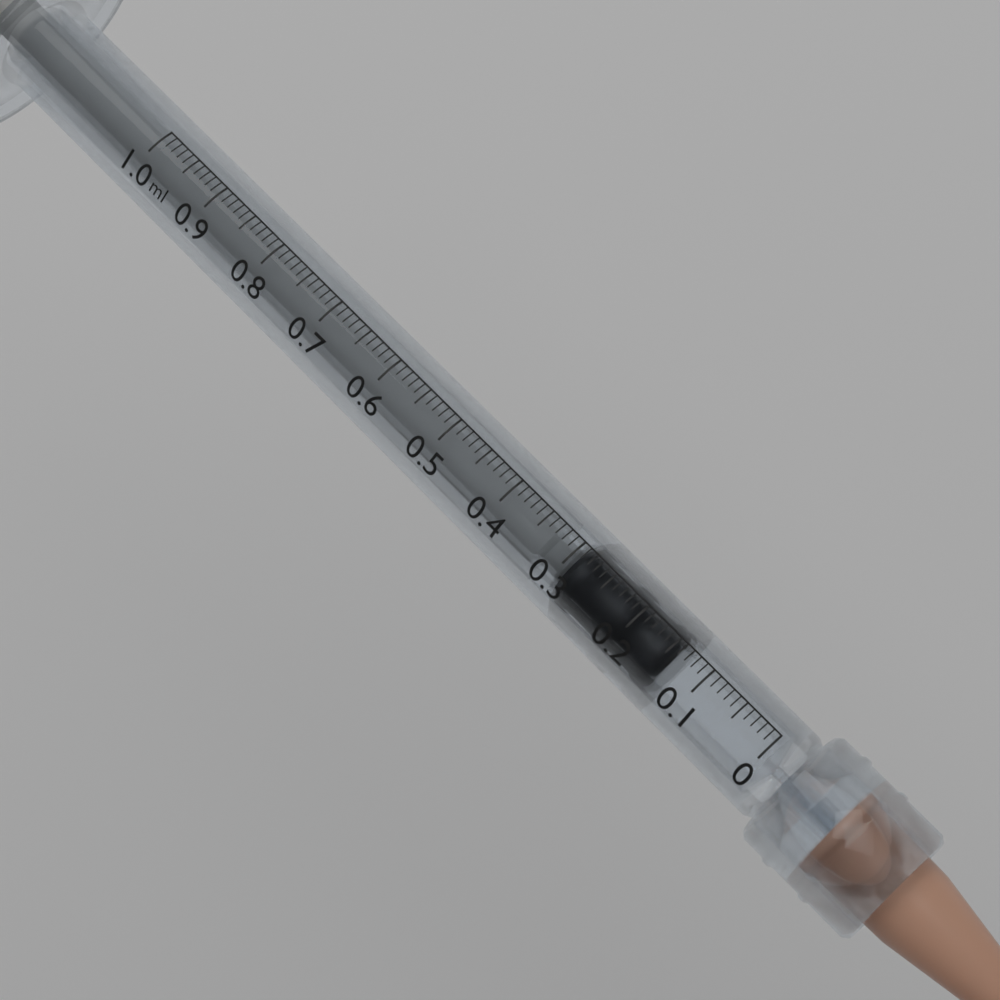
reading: 0.14 ml
